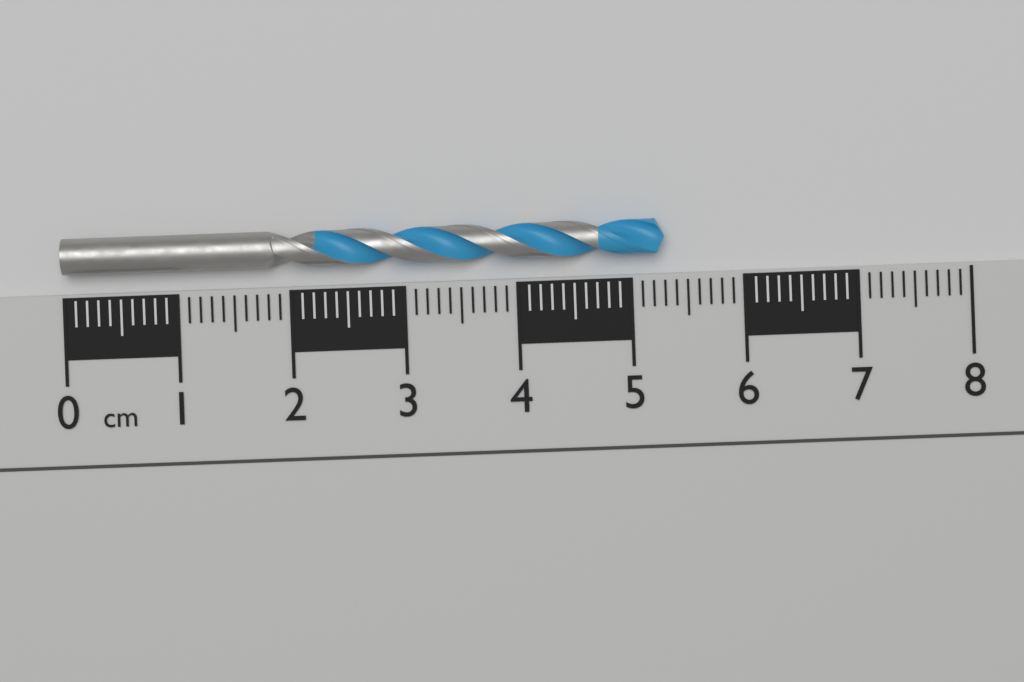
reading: 5.3 cm
